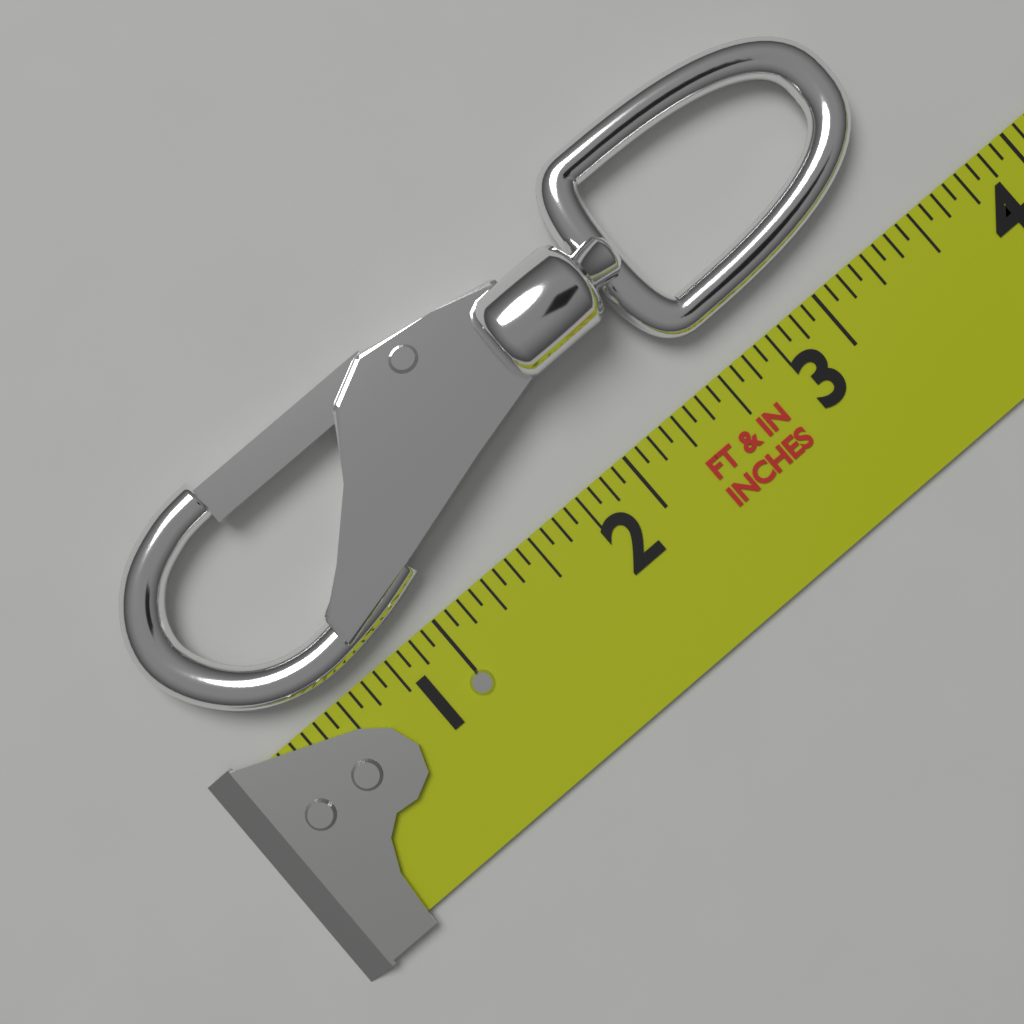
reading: 3.6250 in
